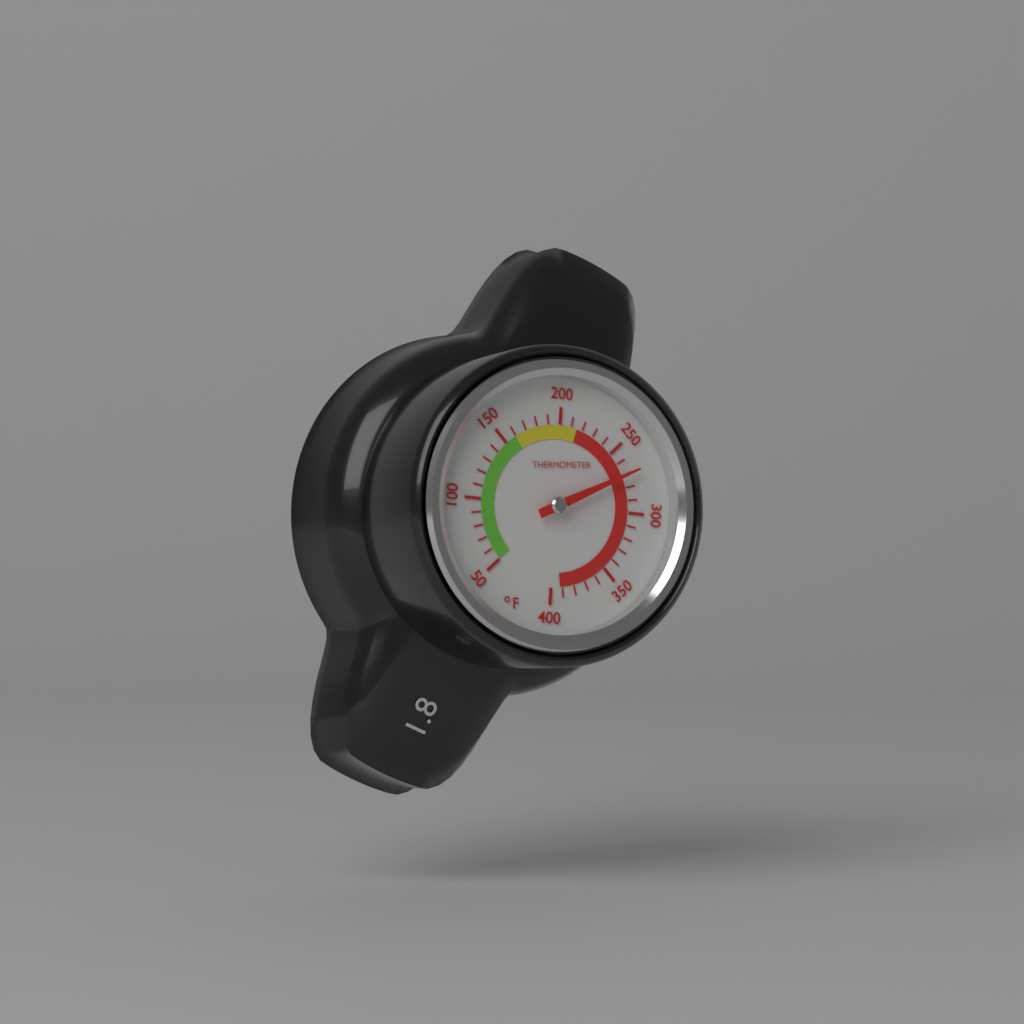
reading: 270 °F
